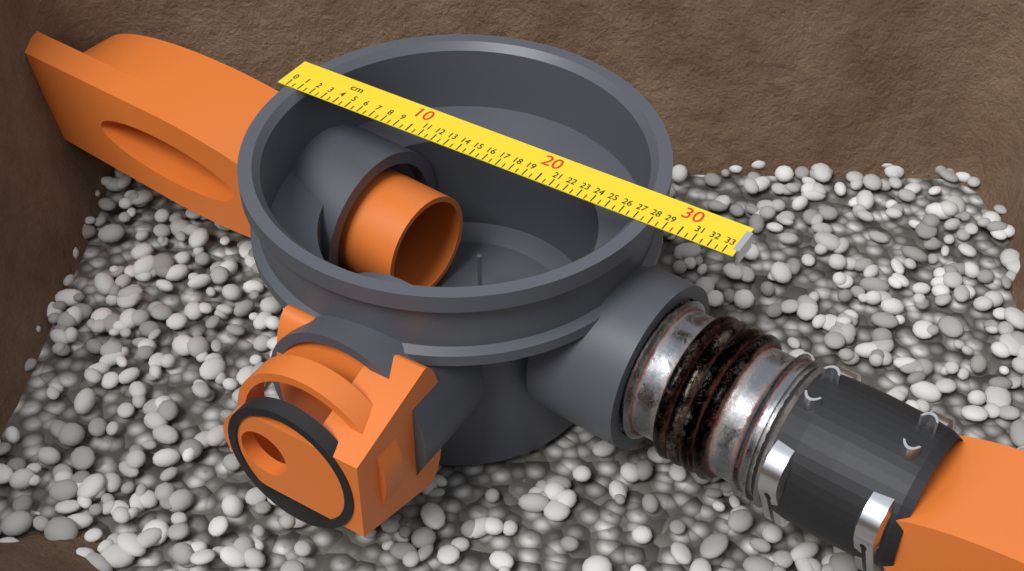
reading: 28.0 cm
